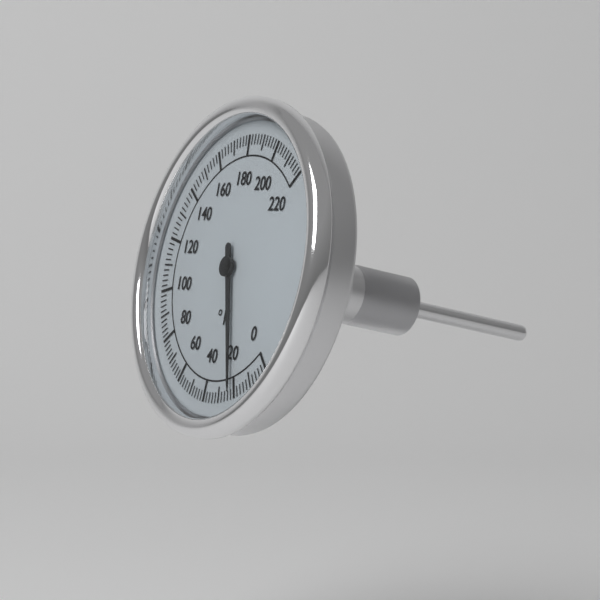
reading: 22 °F
